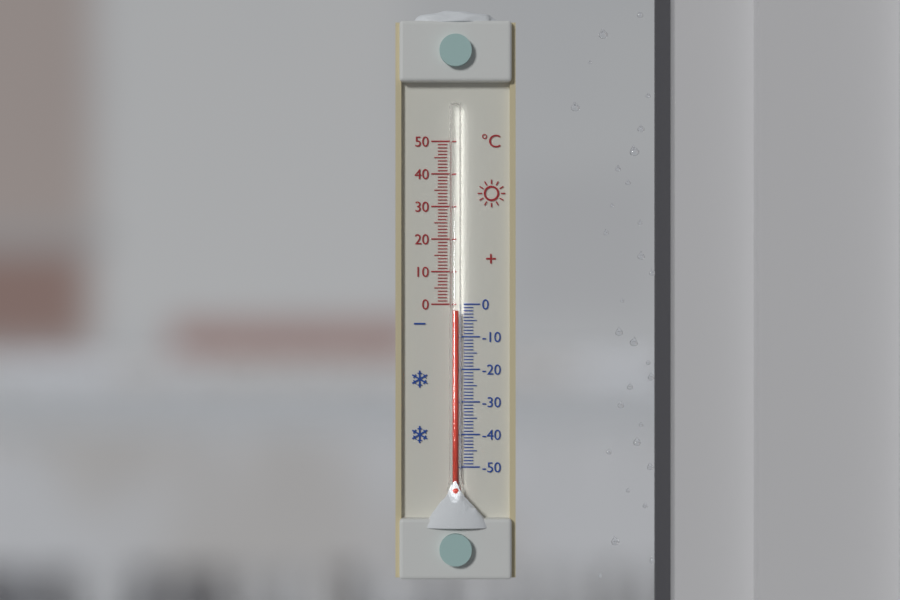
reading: -2 °C
